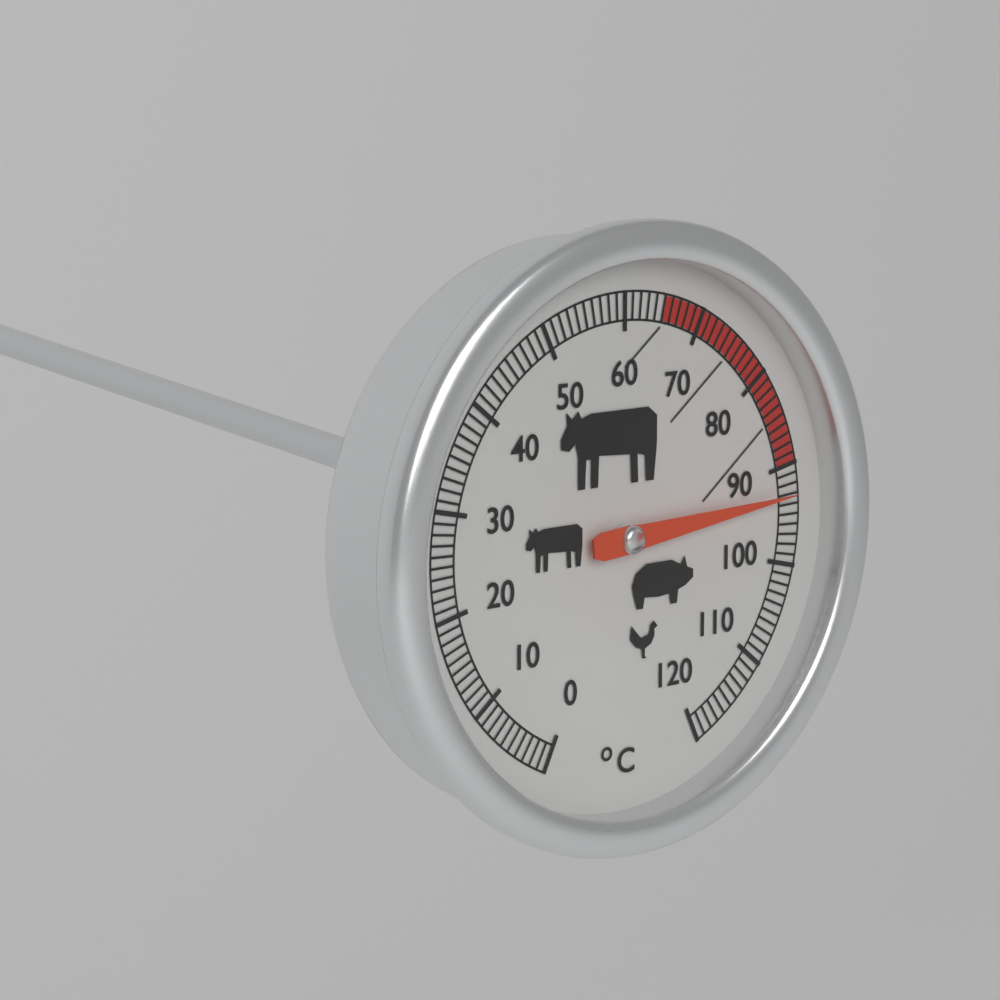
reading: 93 °C
